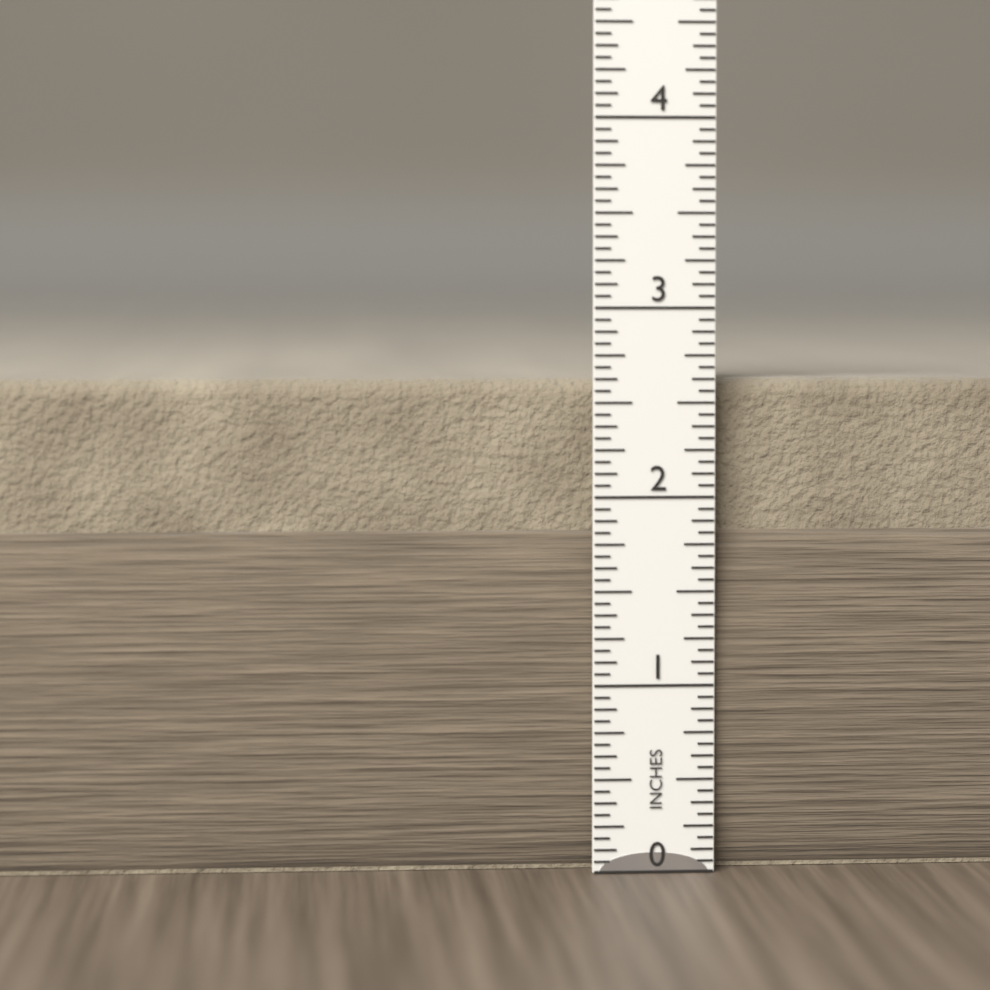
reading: 2.6250 in
